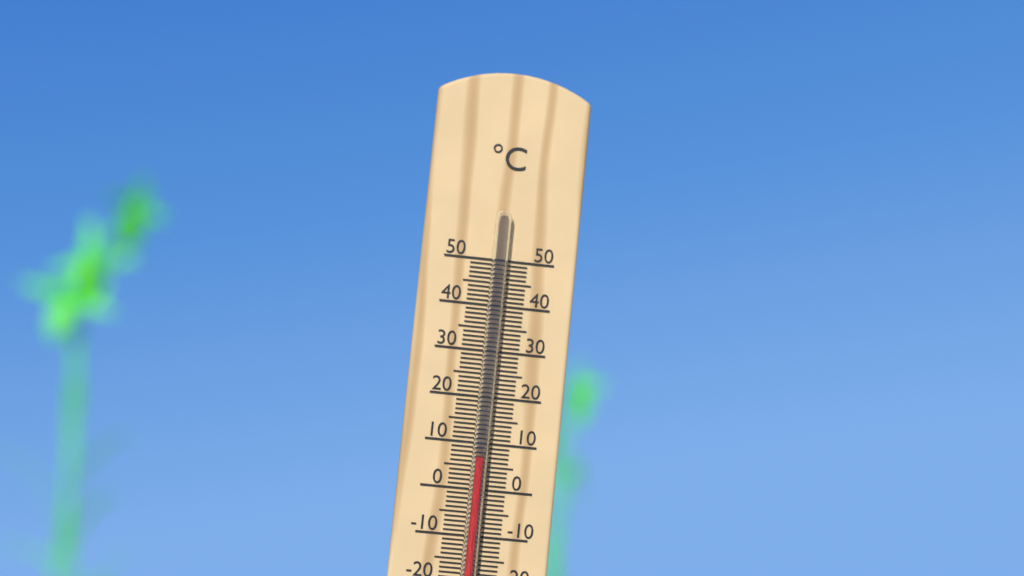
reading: 7 °C
